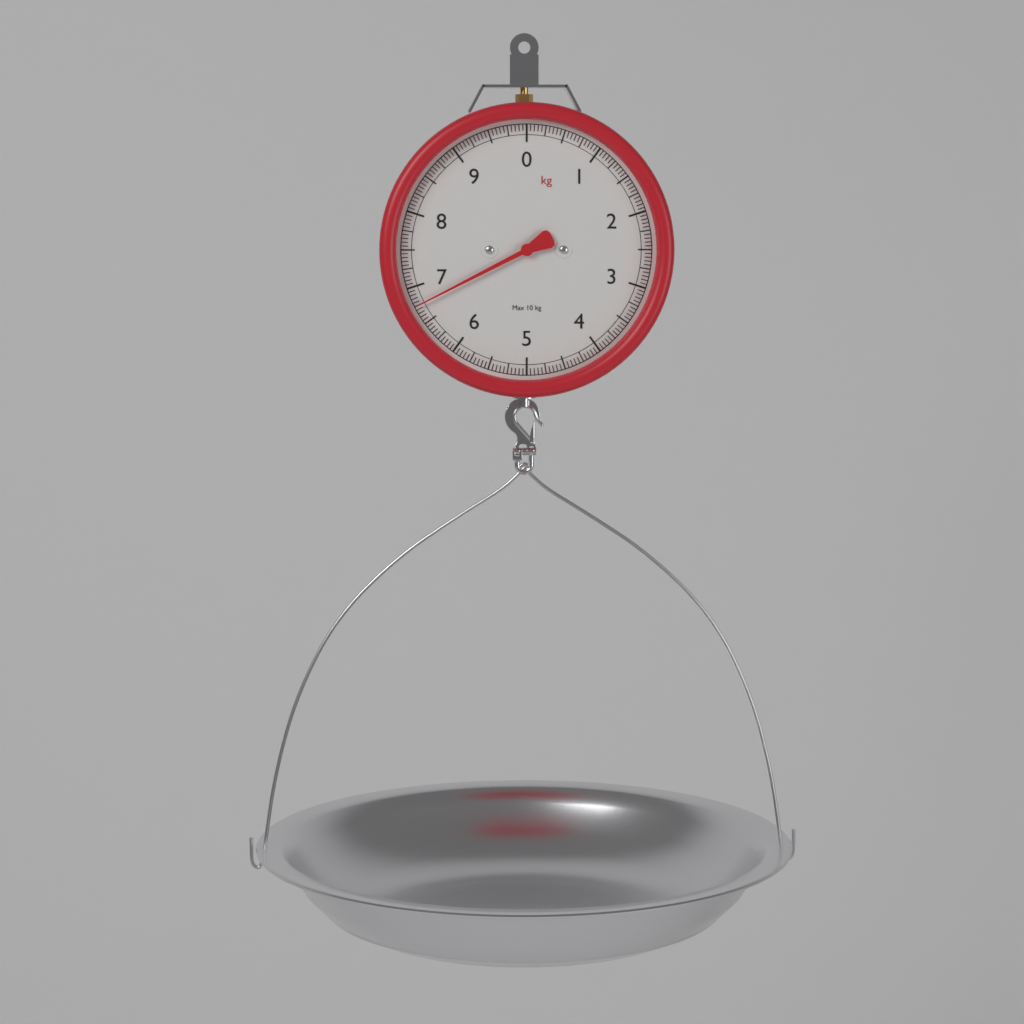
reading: 6.75 kg
